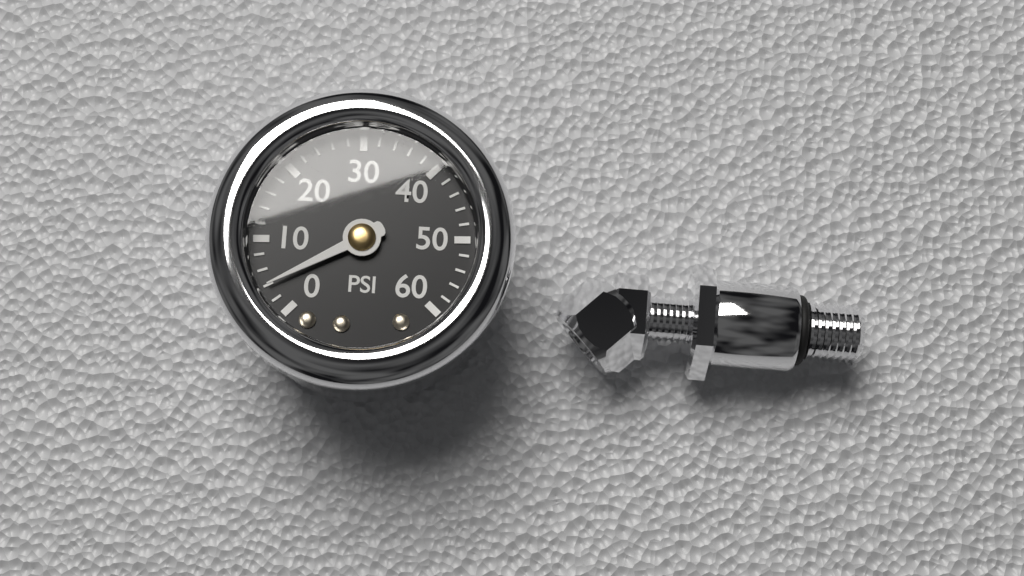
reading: 4 psi
